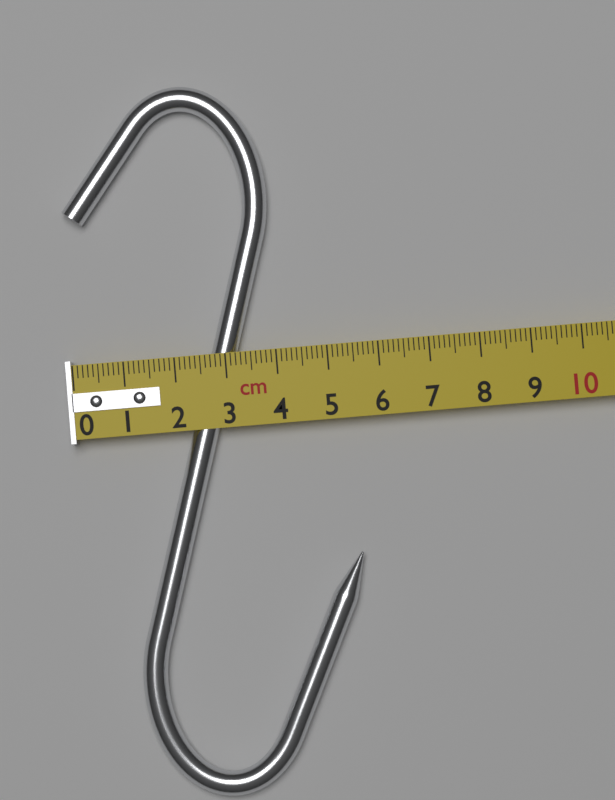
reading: 5.4 cm
